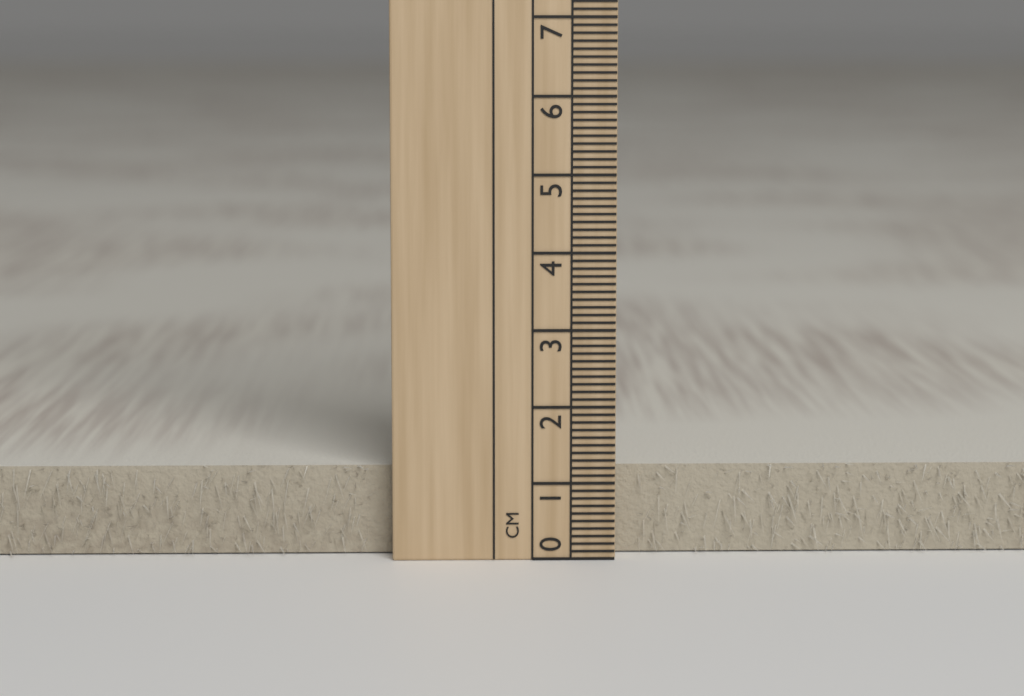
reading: 1.2 cm
